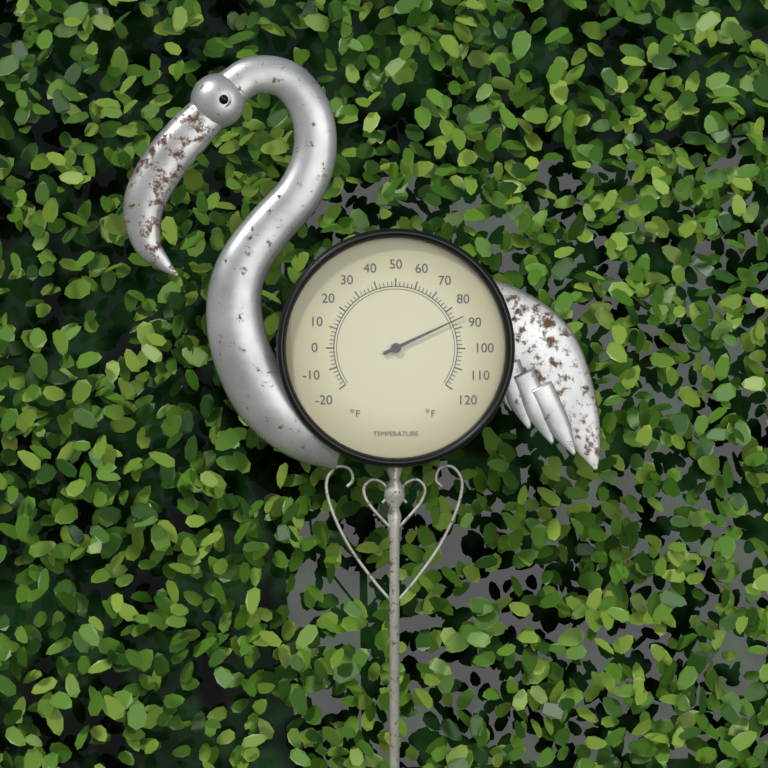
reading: 86 °F
